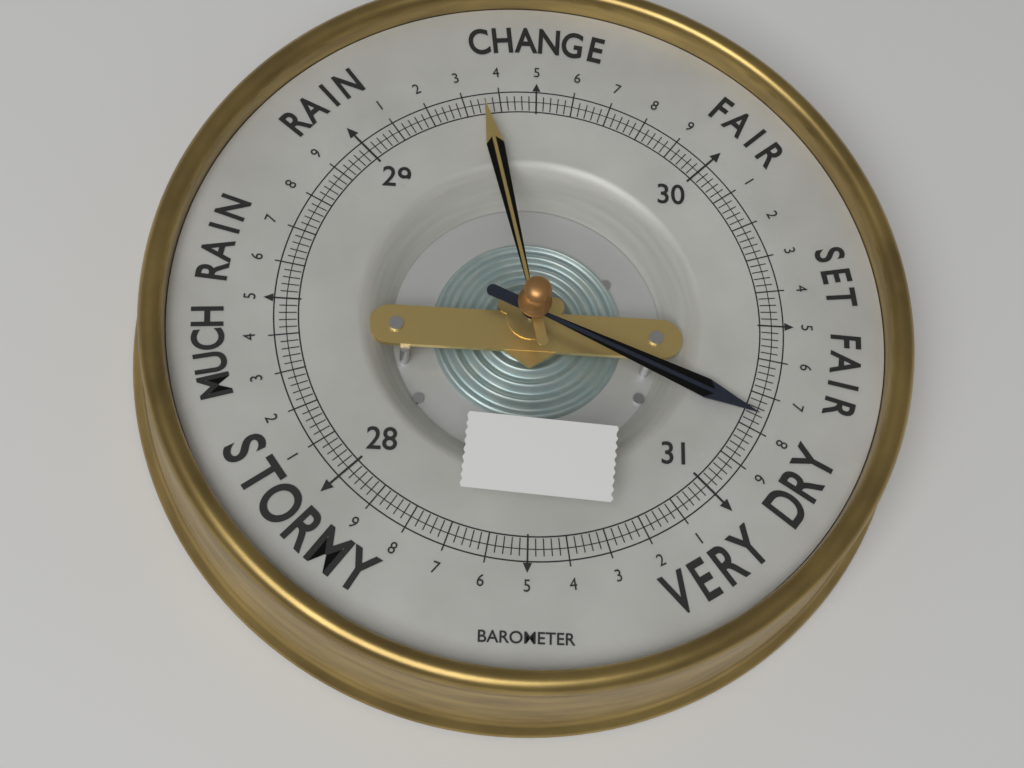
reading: 30.76 (no unit)
